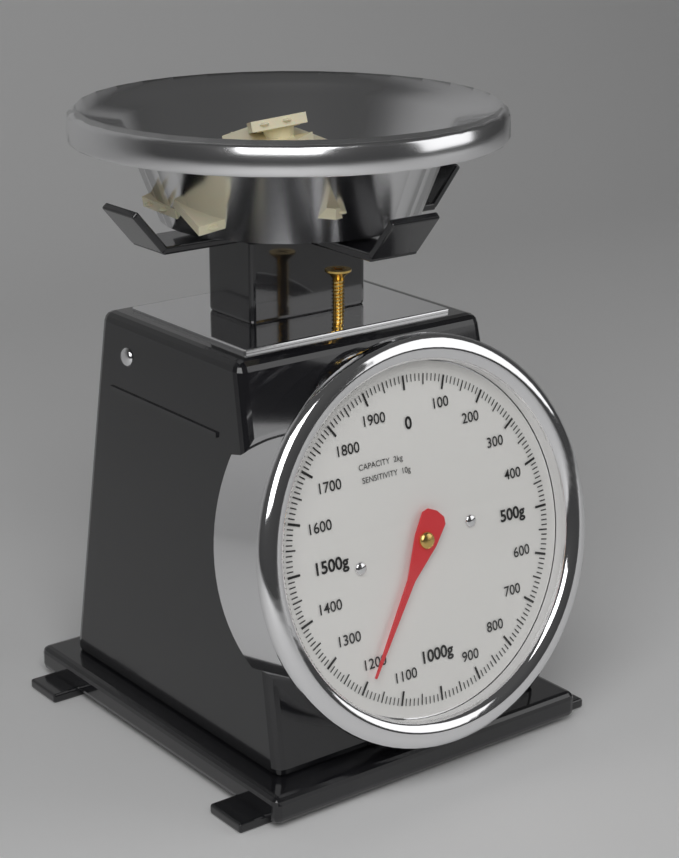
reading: 1190 g
